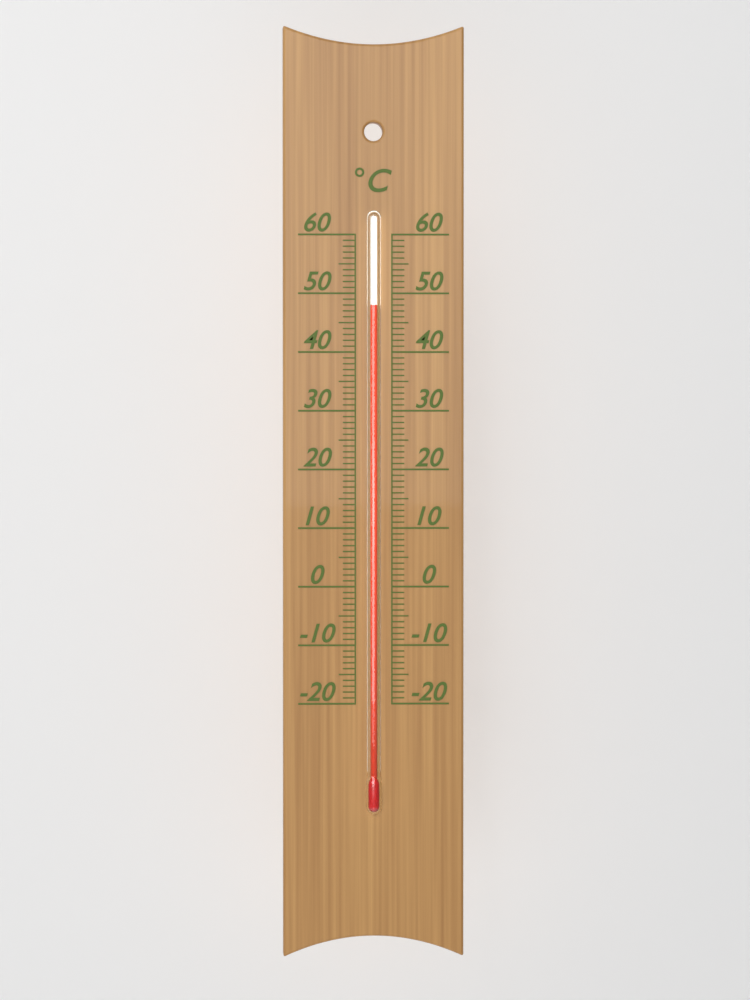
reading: 48 °C
